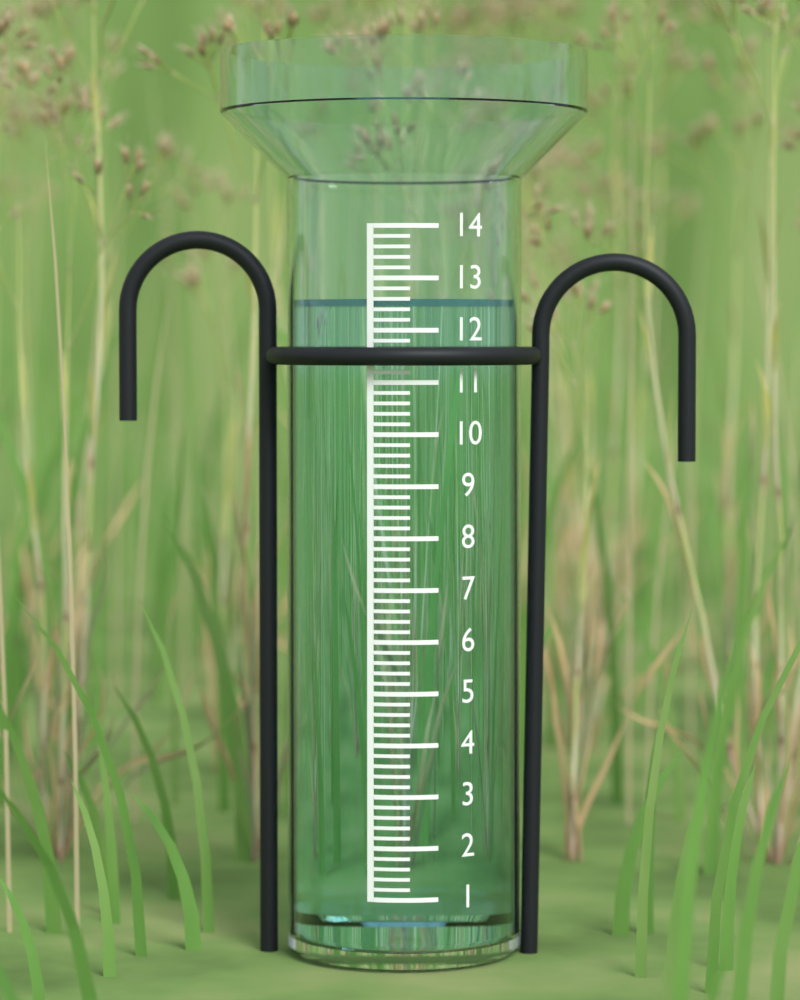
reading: 12.6 (no unit)
